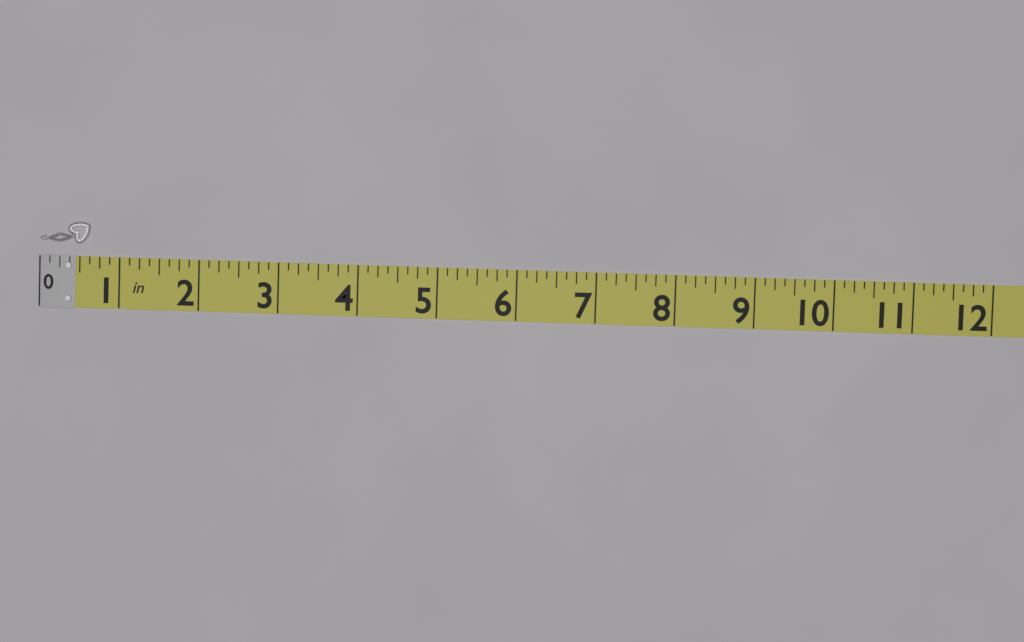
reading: 0.625 in
